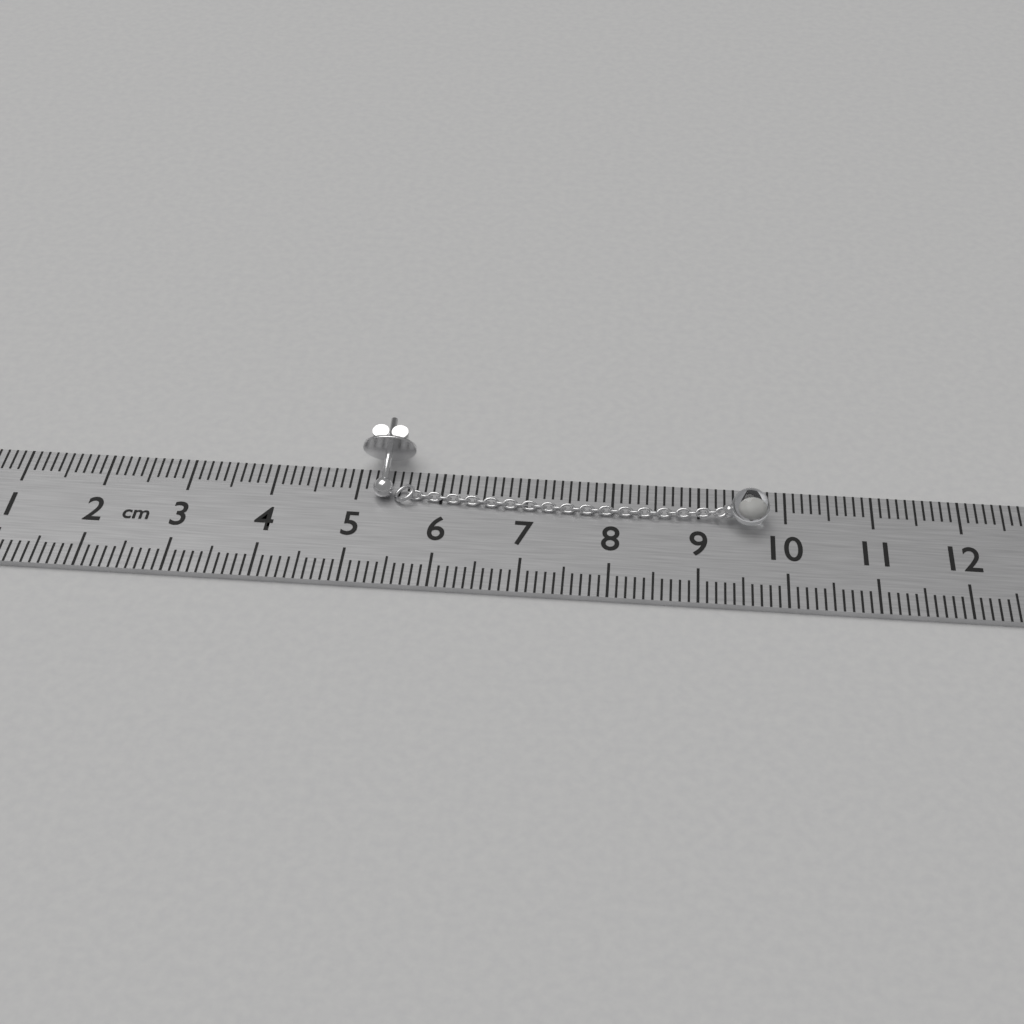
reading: 9.8 cm
